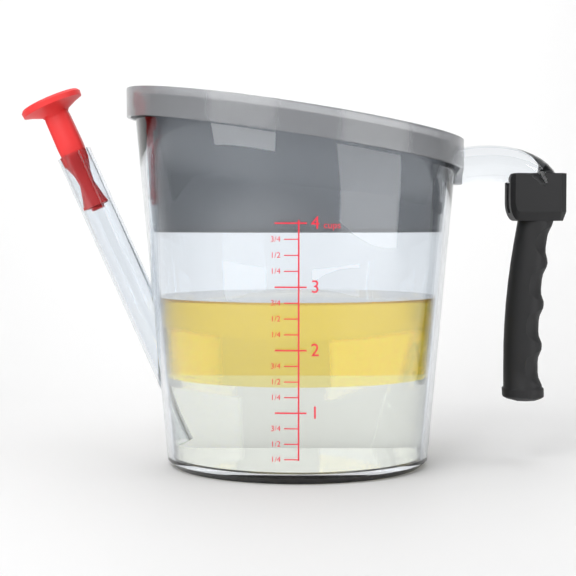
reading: 2.75 cups
